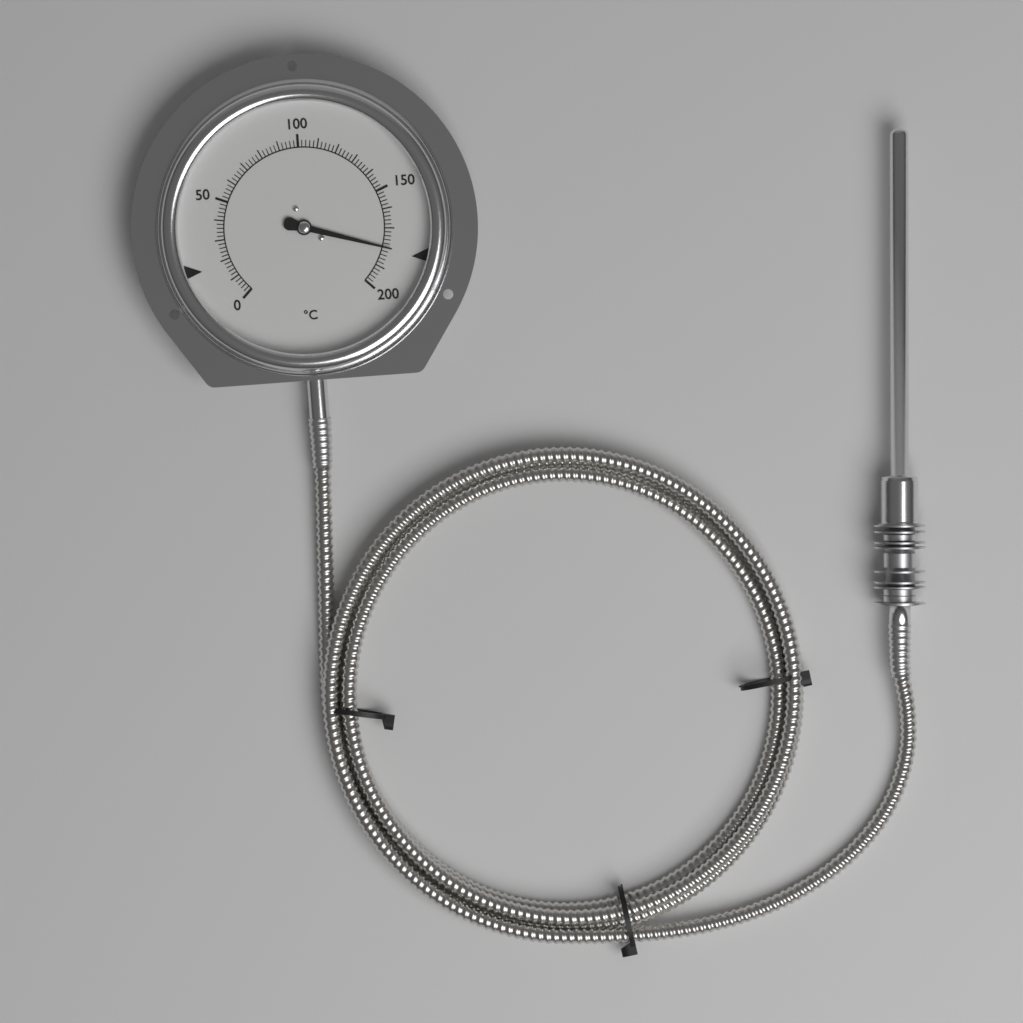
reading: 180 °C
